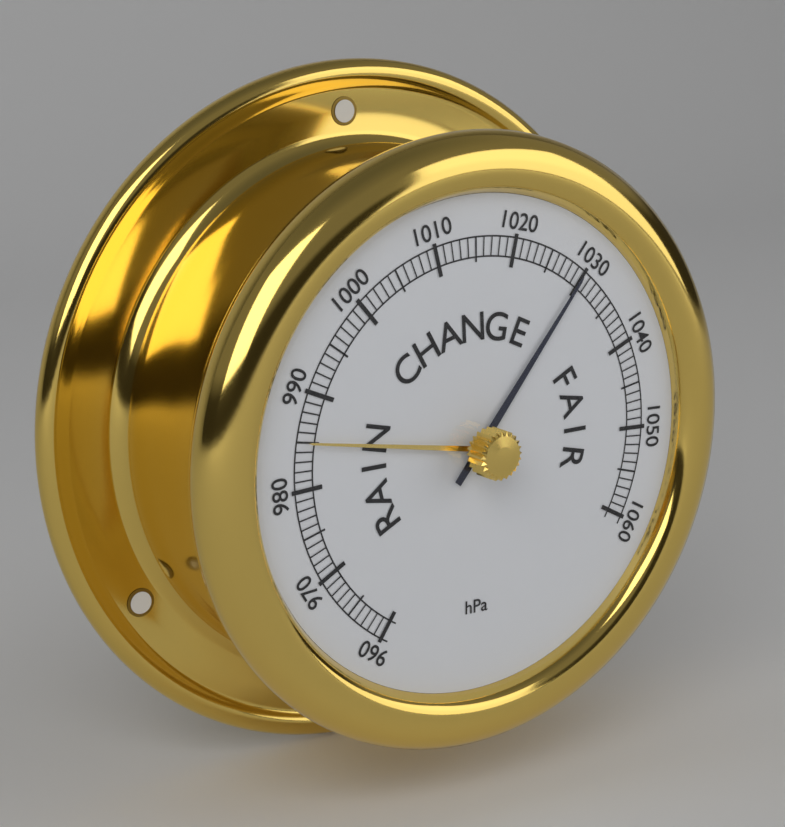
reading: 1030 hPa
